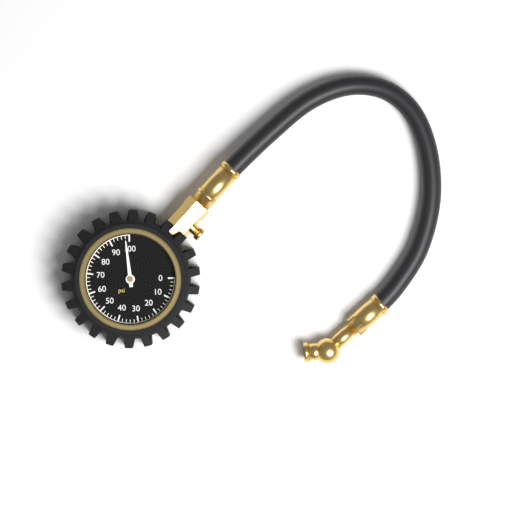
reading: 98 psi
